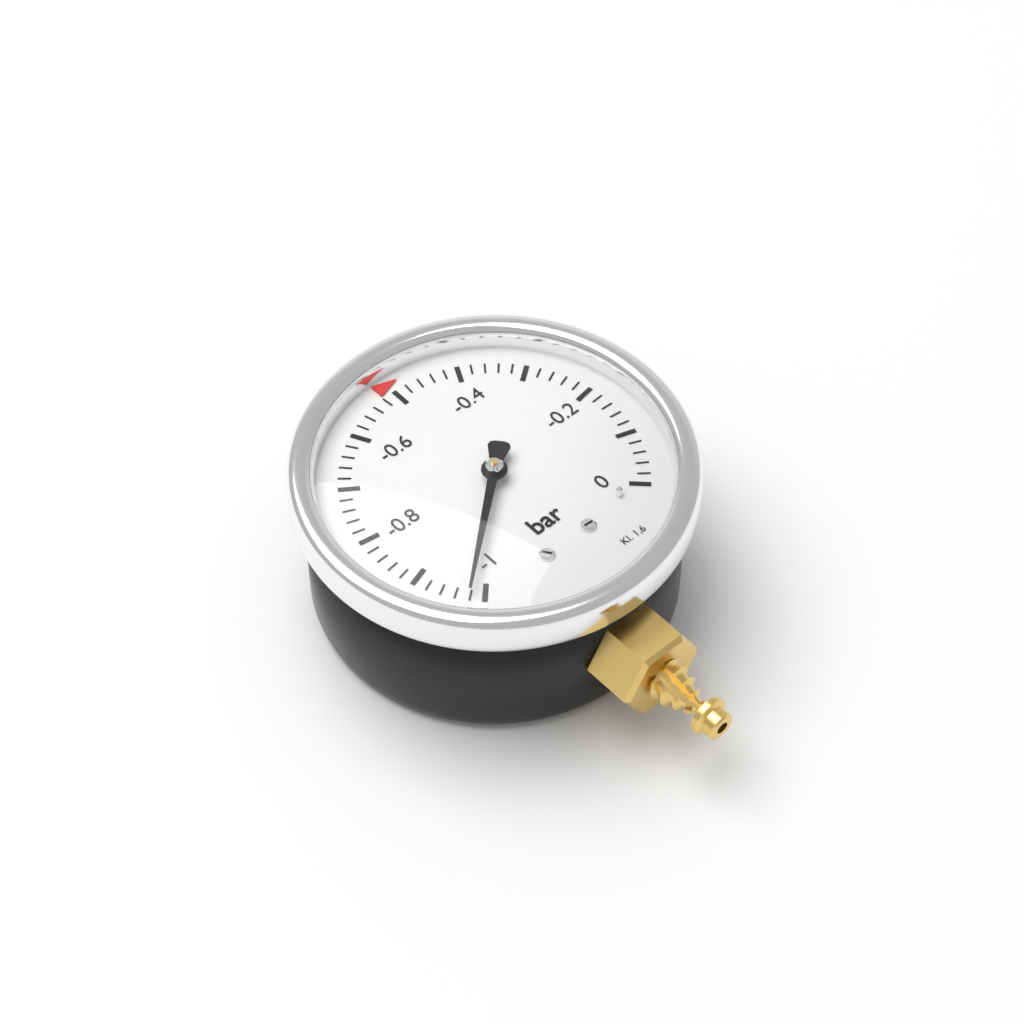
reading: -0.98 bar
